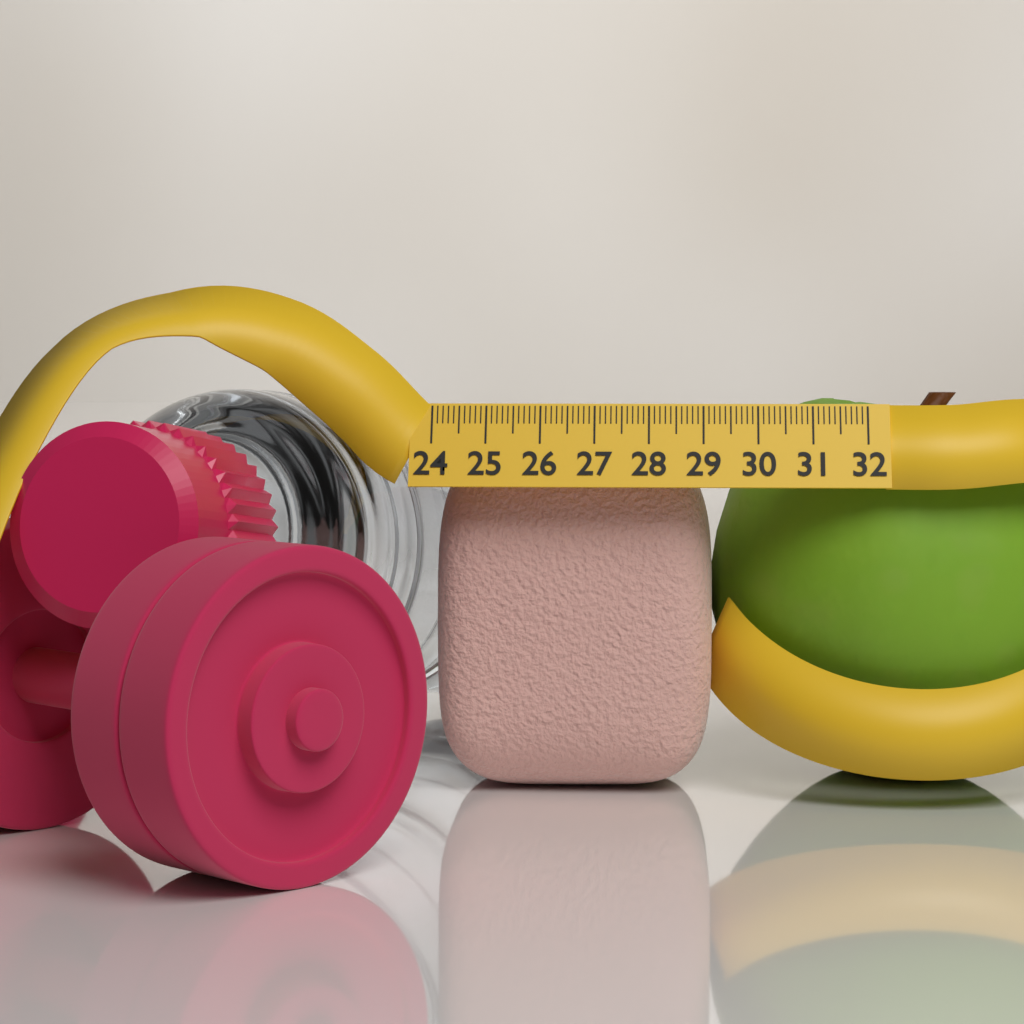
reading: 29.2 (no unit)
